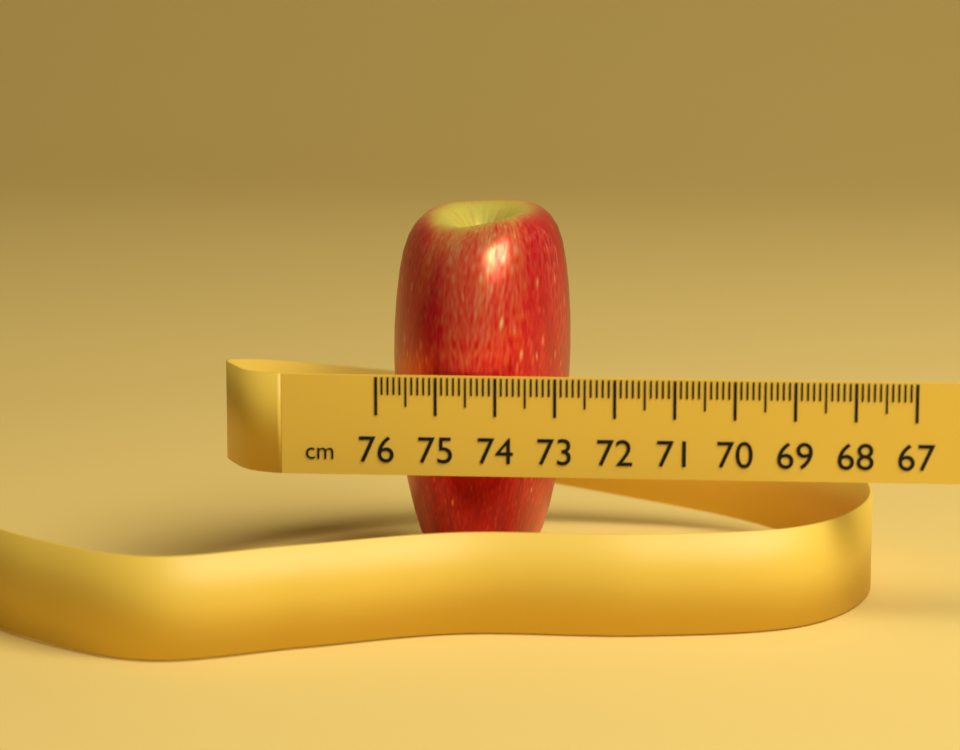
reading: 72.9 cm
